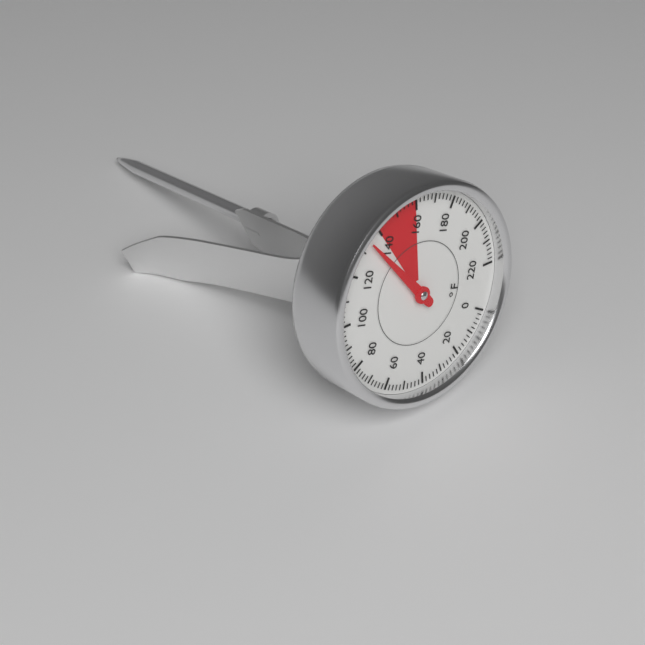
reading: 134 °F
